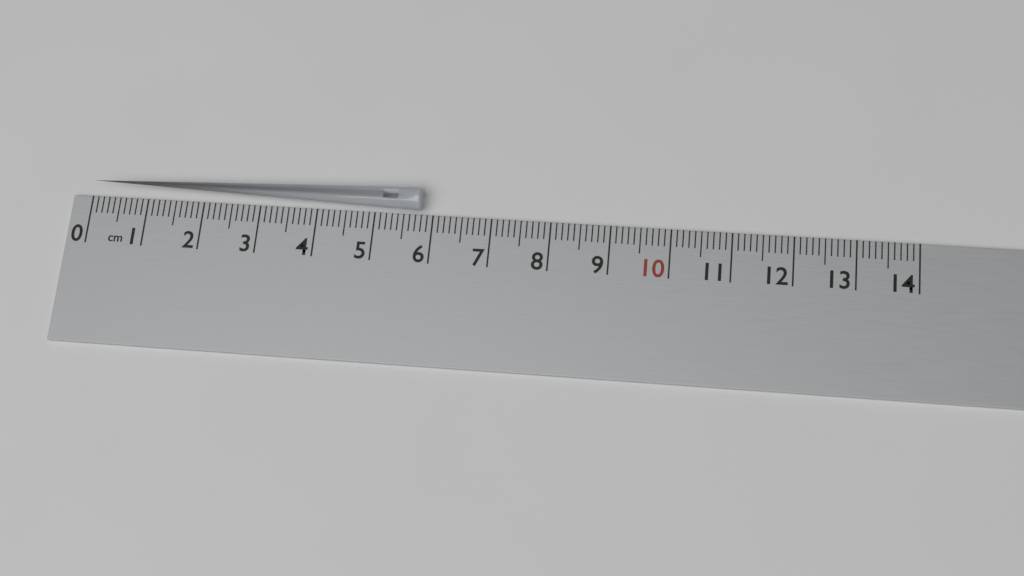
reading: 5.8 cm
